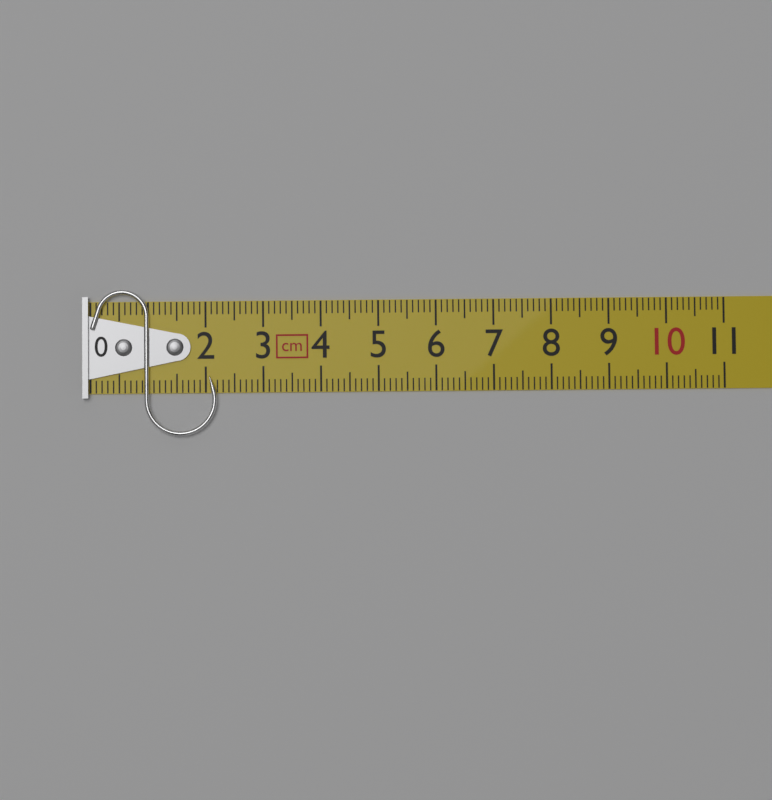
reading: 2.2 cm
